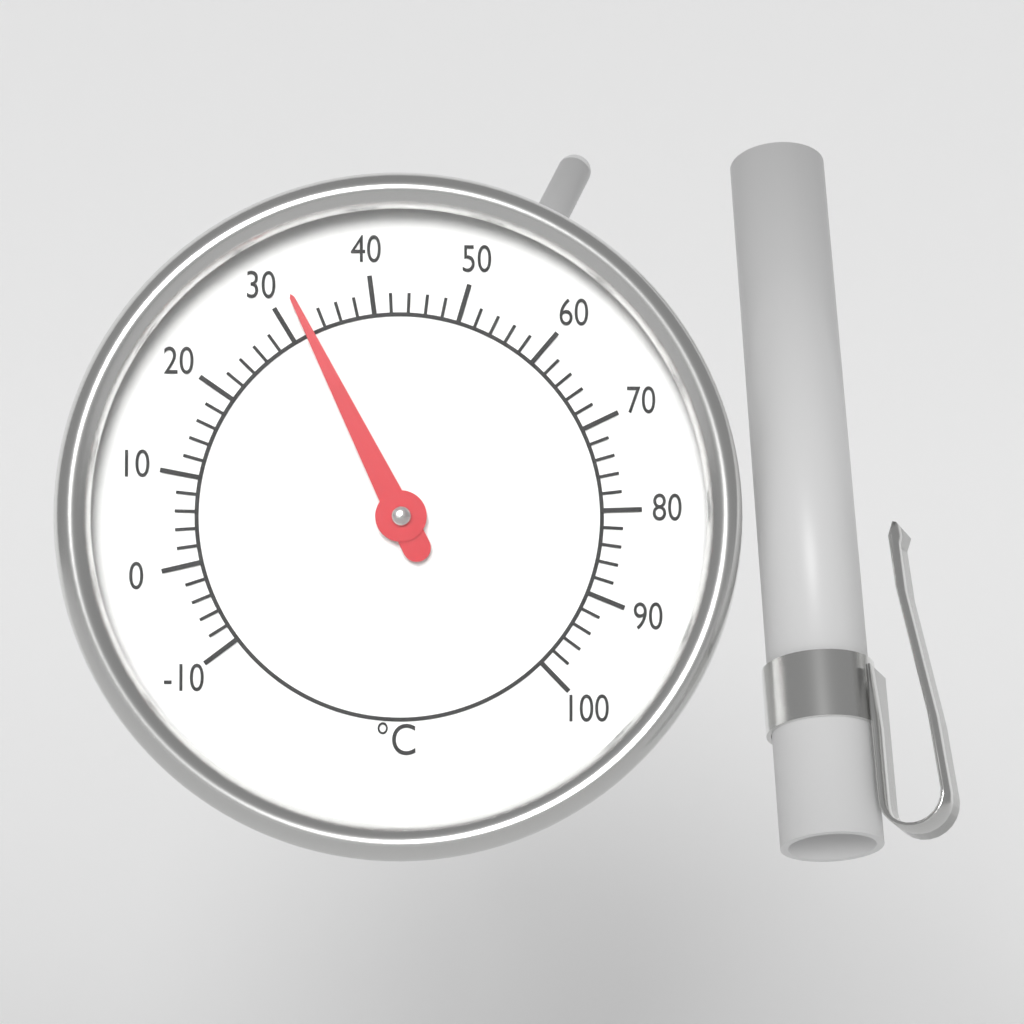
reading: 32 °C
